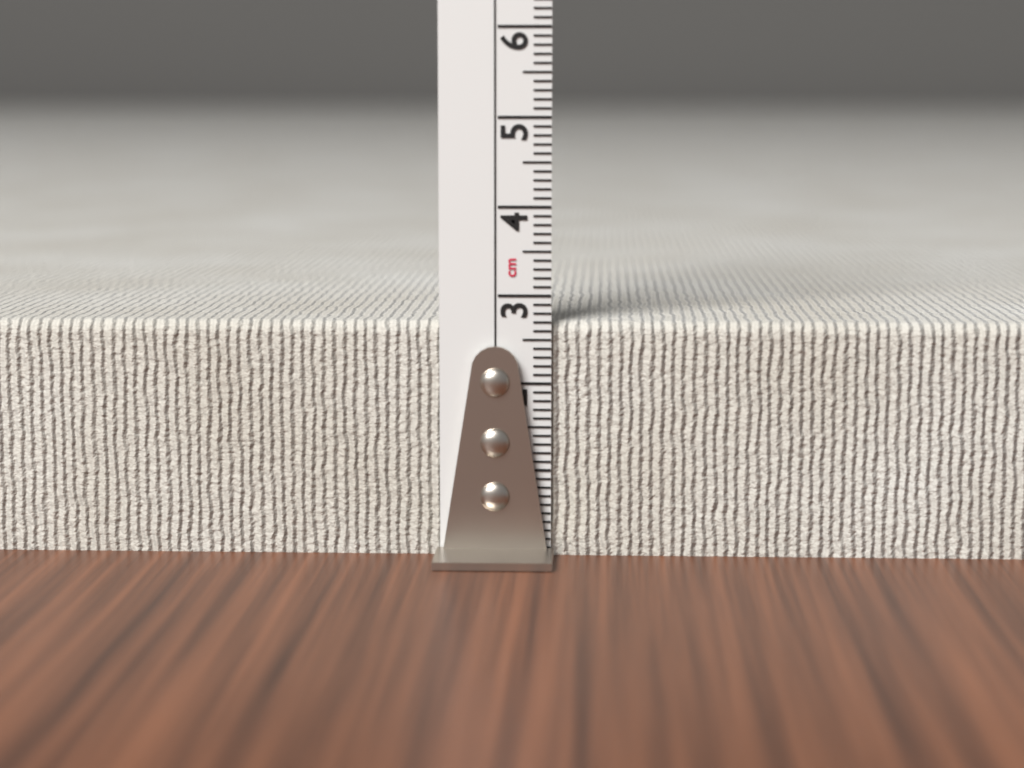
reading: 2.7 cm
